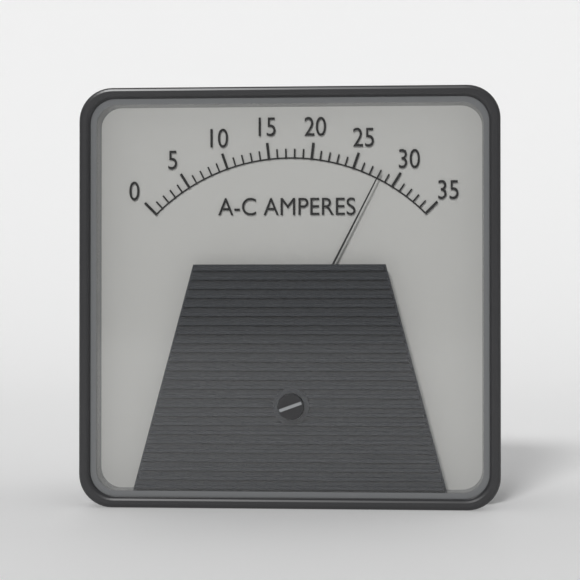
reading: 28 A
